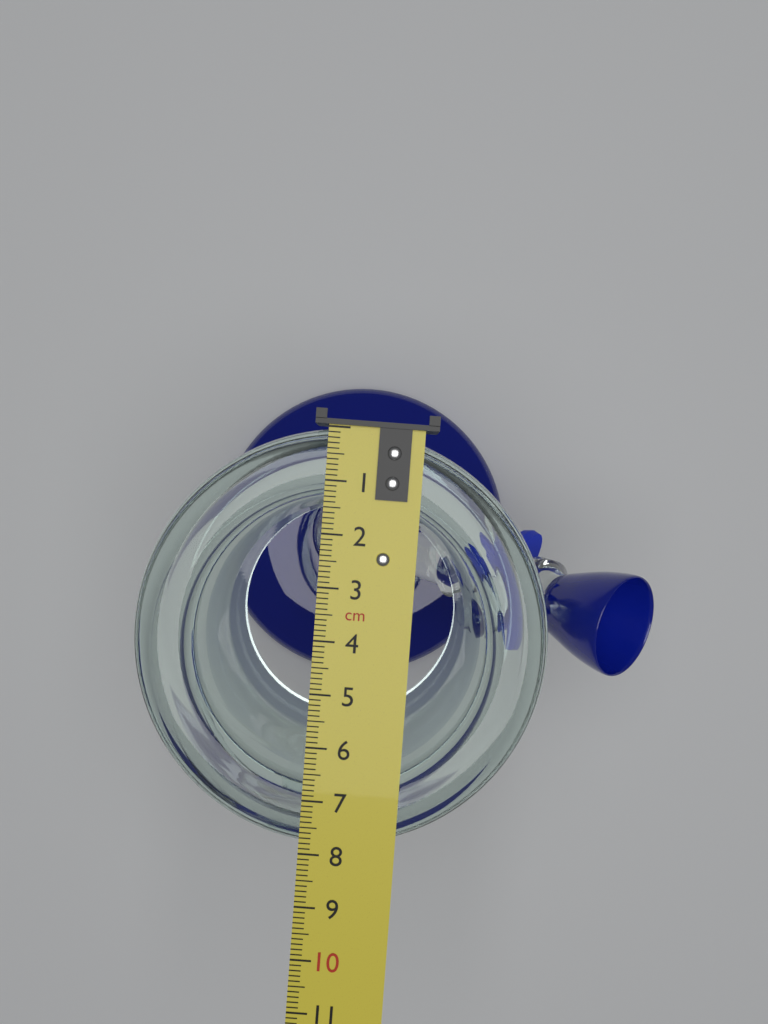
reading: 7.9 cm
